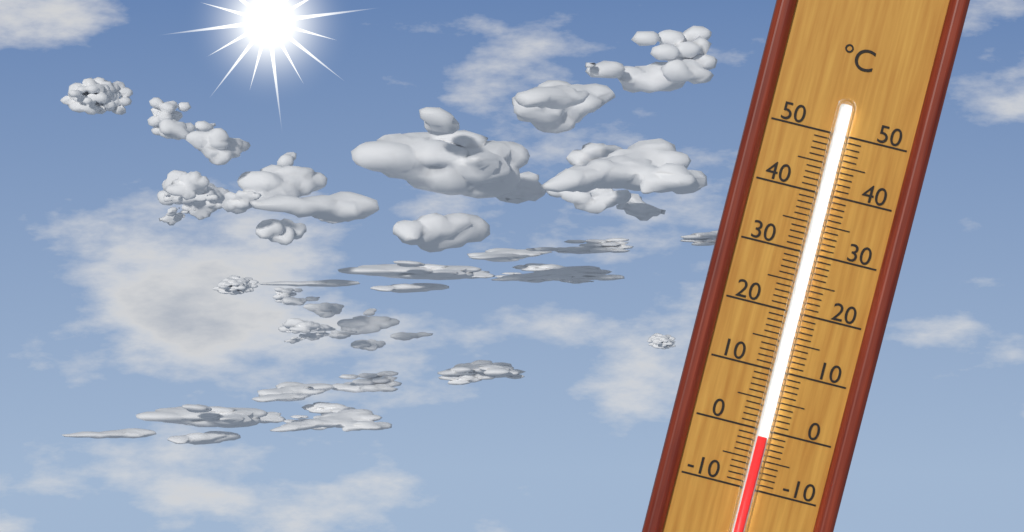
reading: -1 °C
